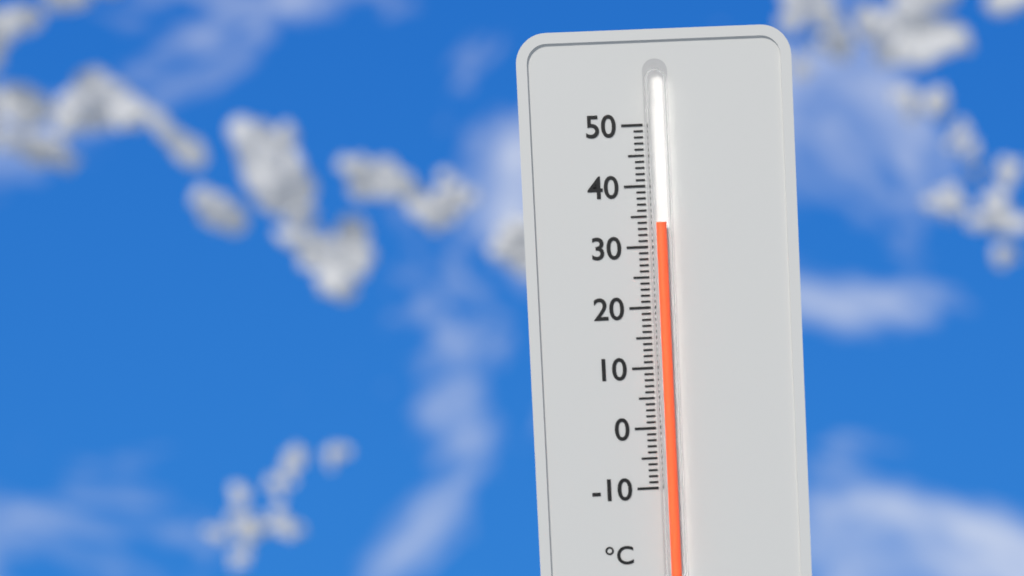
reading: 34 °C
